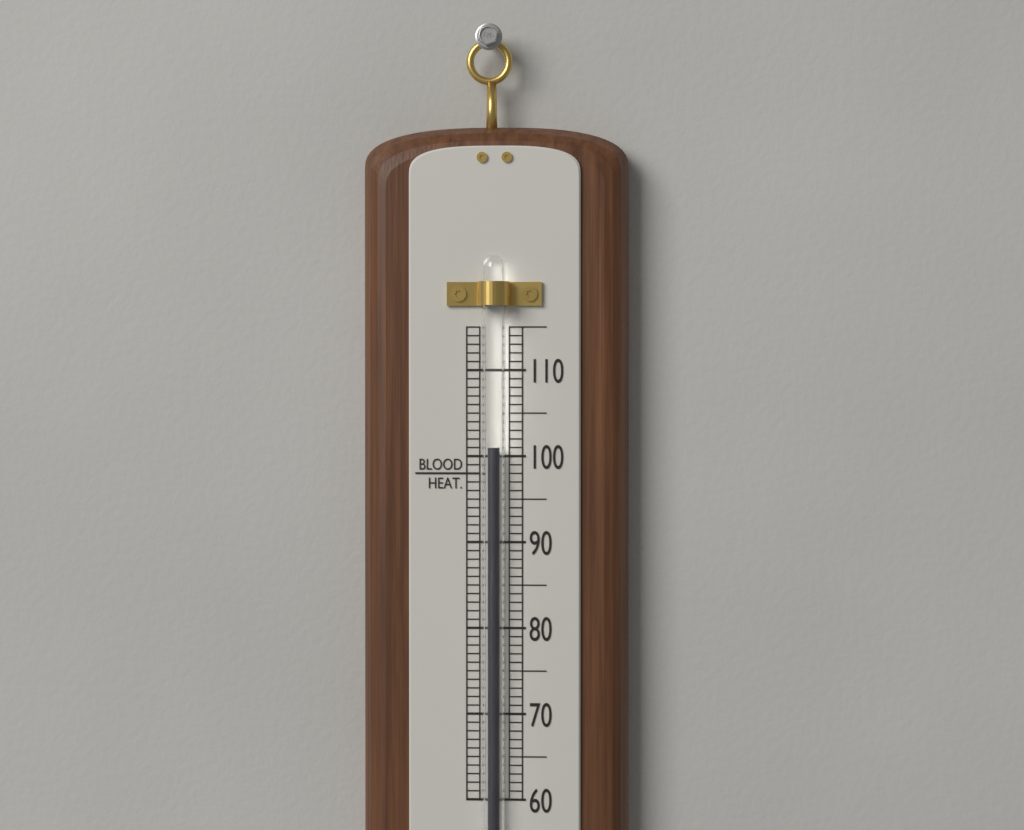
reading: 101 (no unit)
